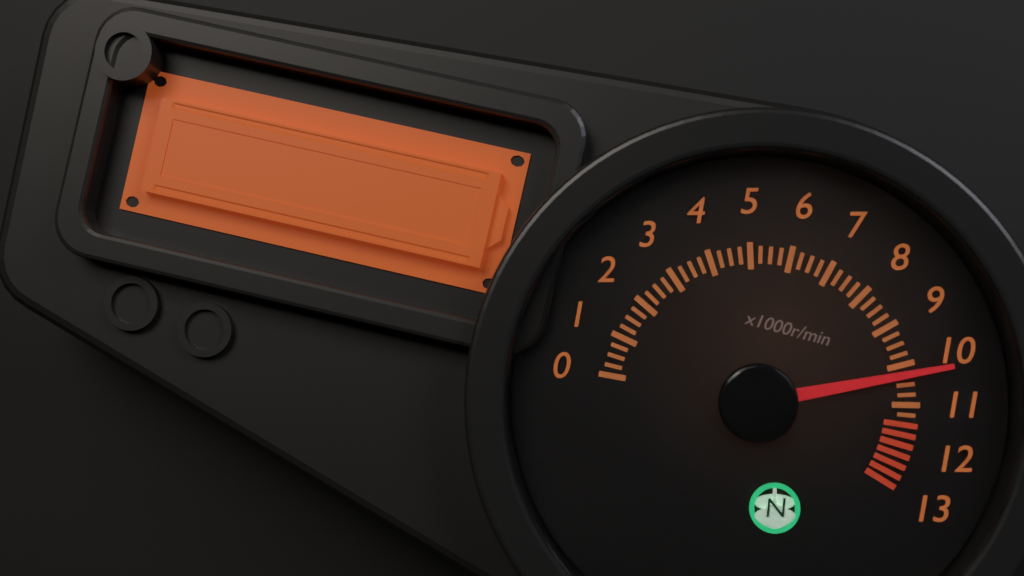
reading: 10.25 x1000r/min
